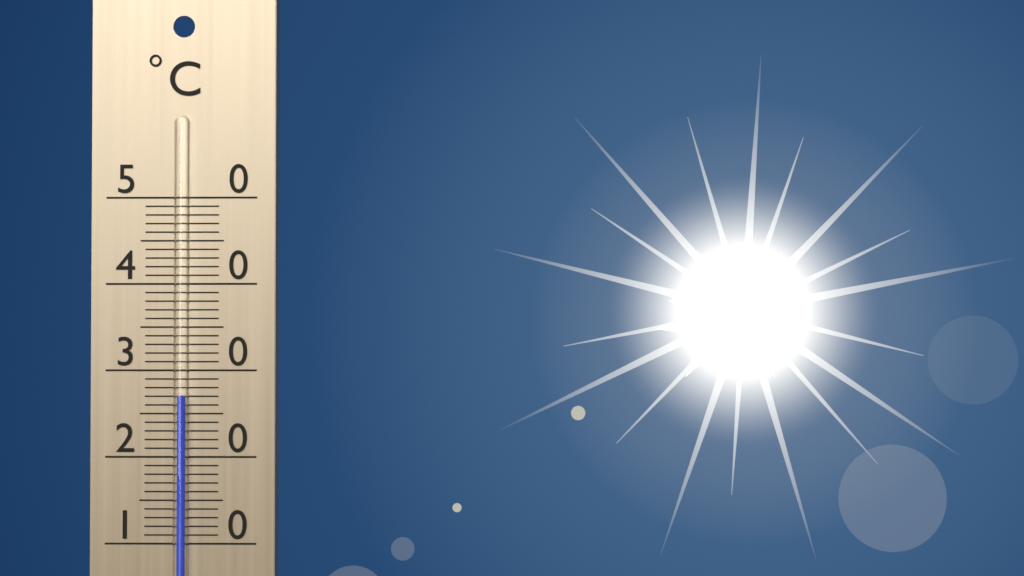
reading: 27 °C
